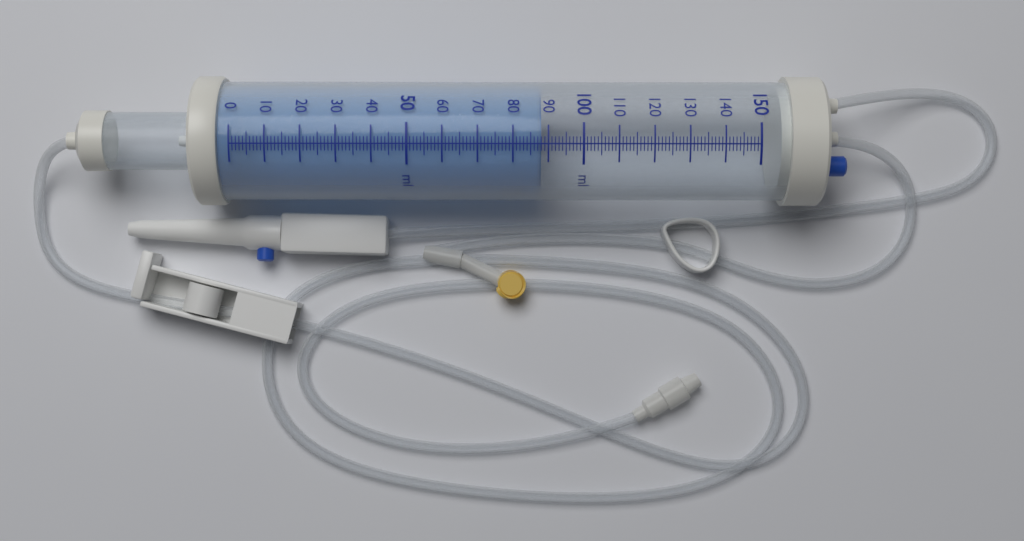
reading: 88 ml
